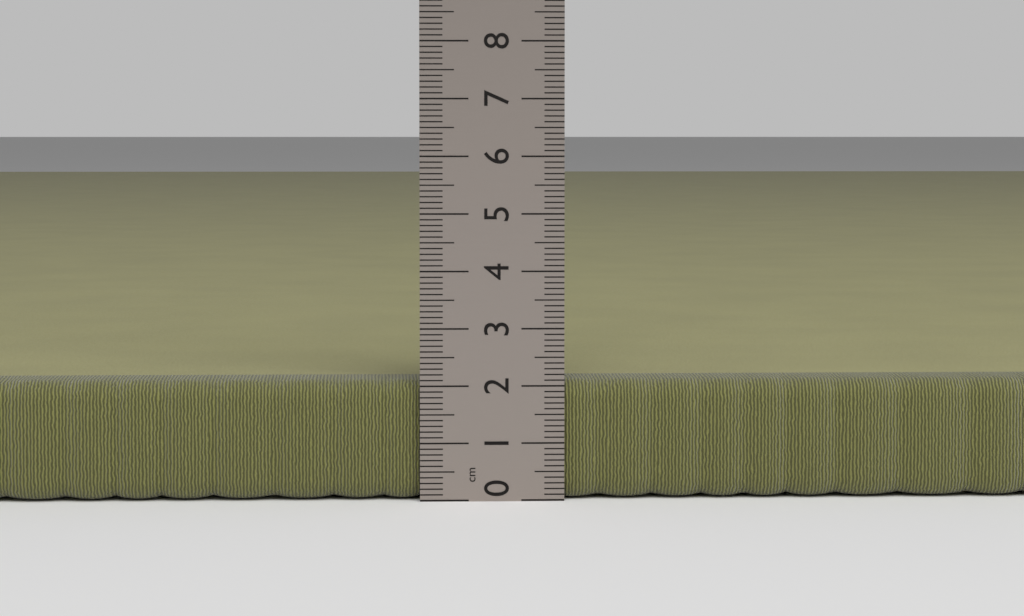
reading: 2.1 cm
